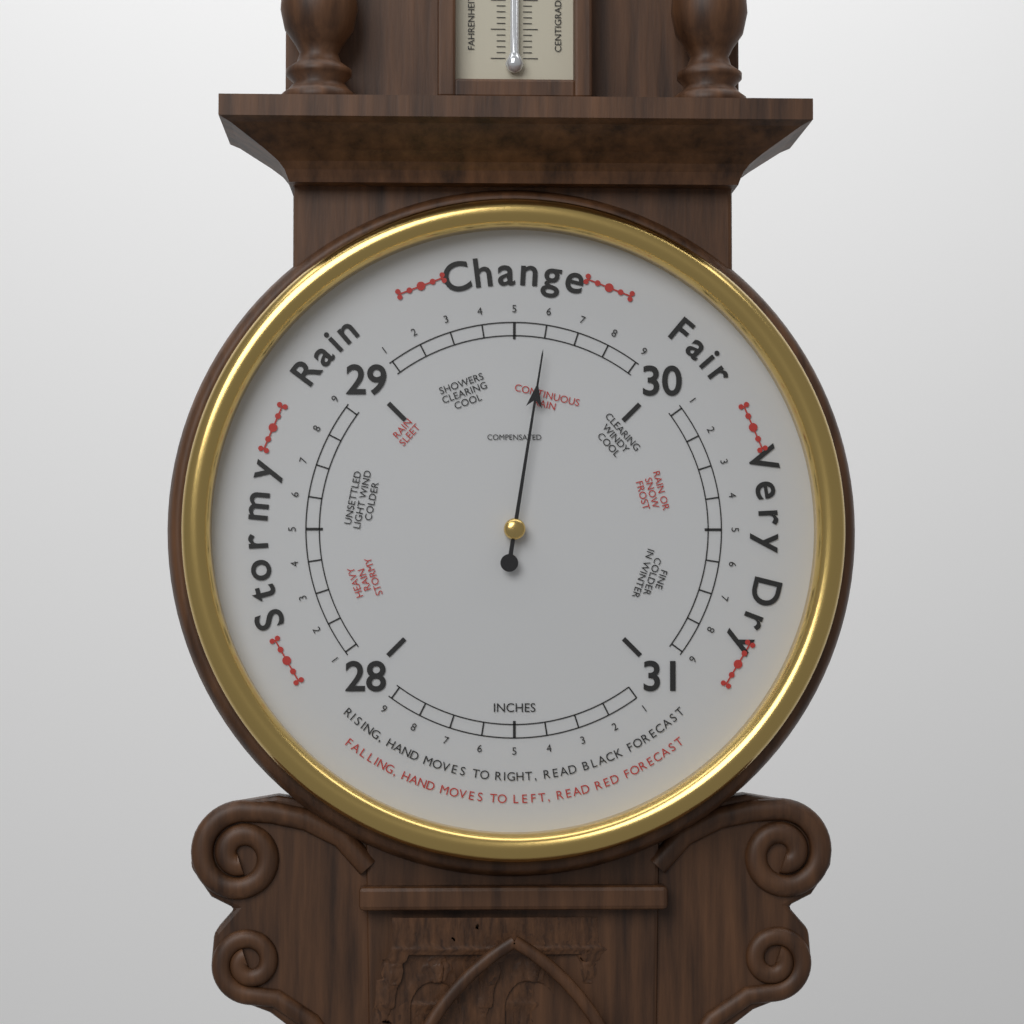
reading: 29.6 inHg
